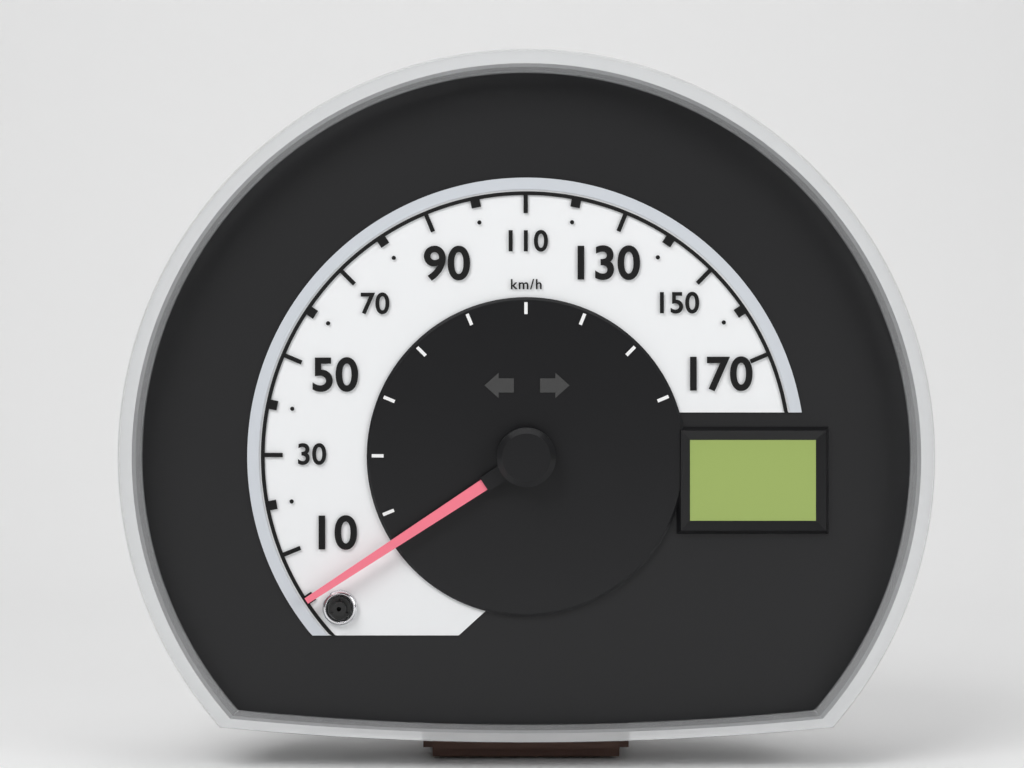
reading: 0 km/h
